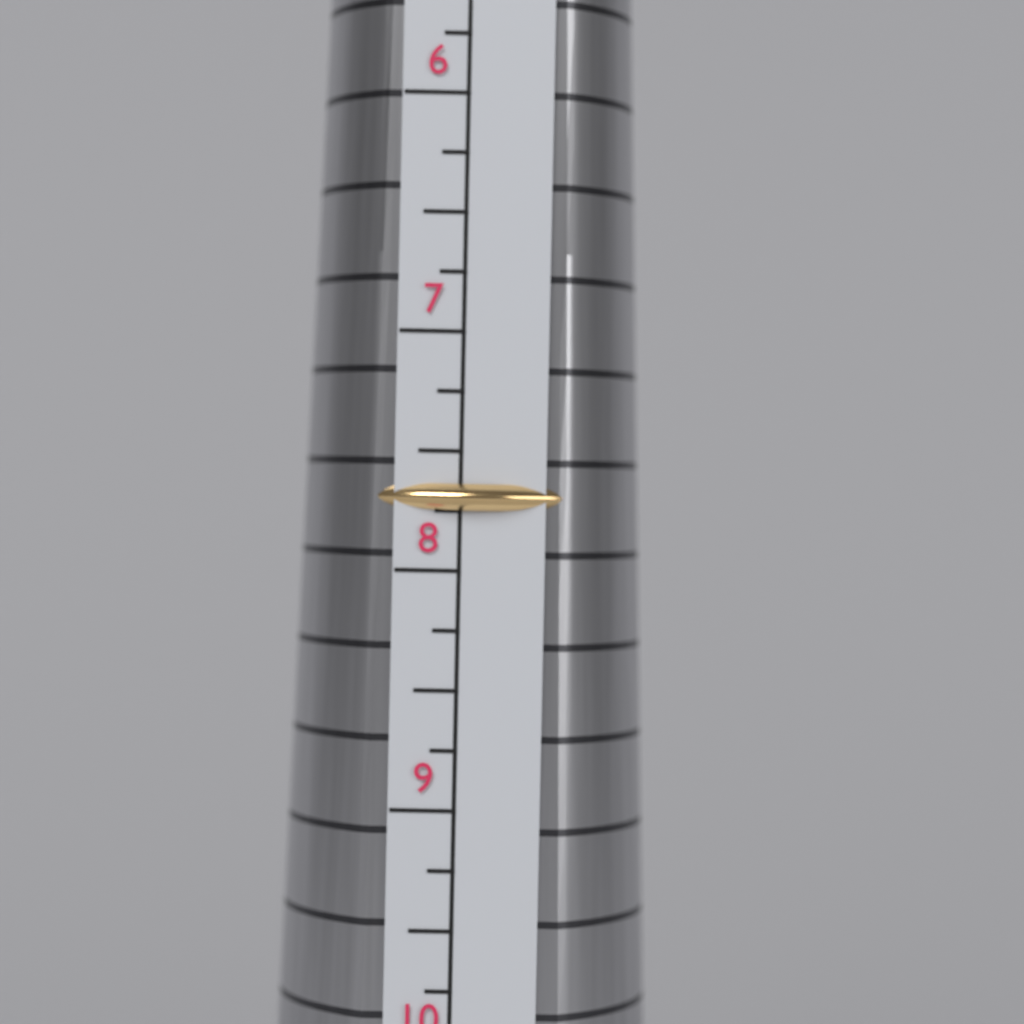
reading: 7.75 (no unit)
